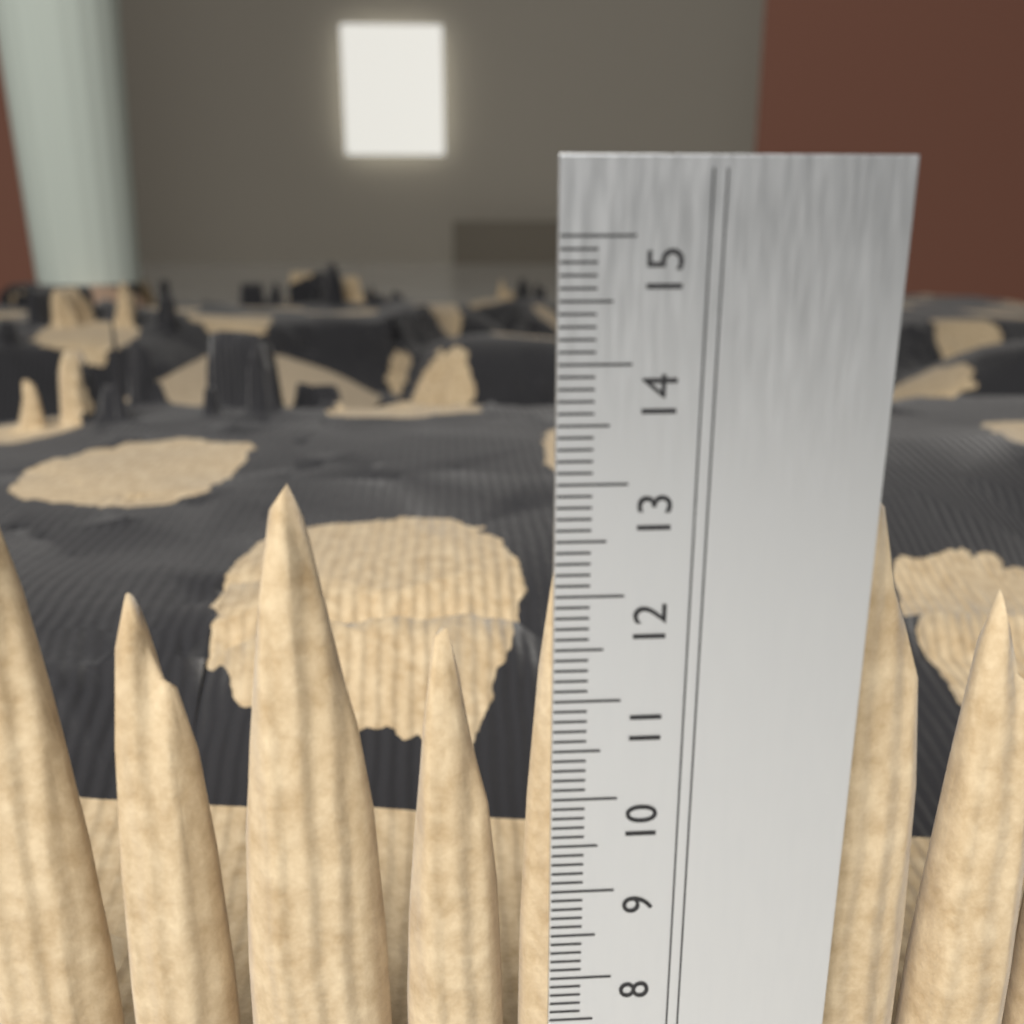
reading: 12.9 cm
